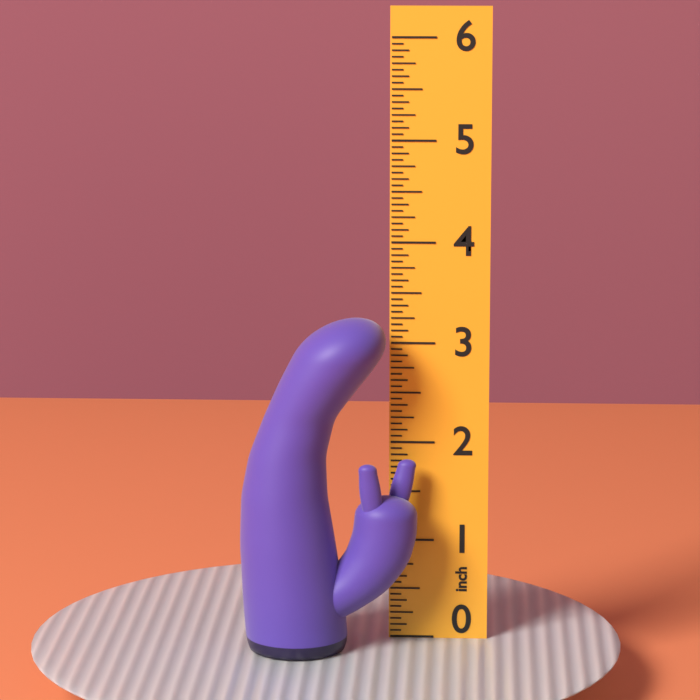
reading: 3.3125 inch
